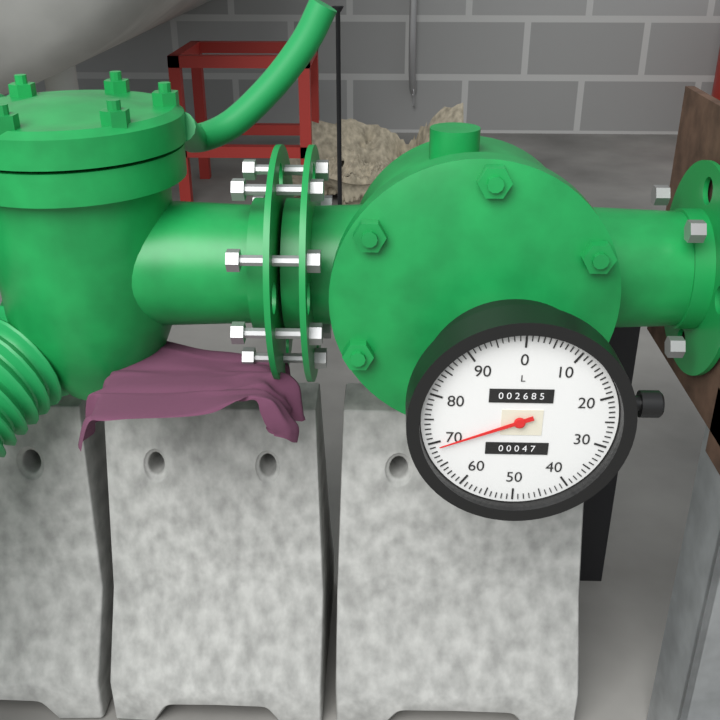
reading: 69 L
